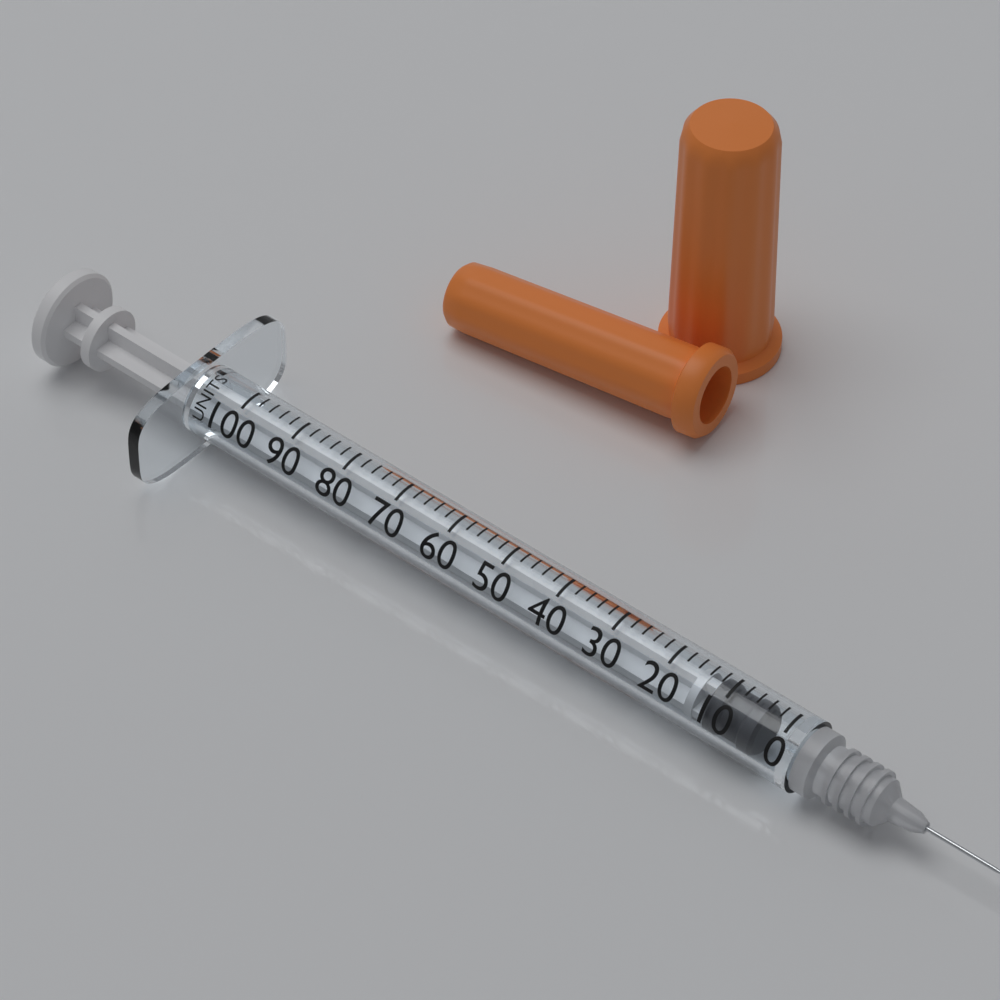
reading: 4 units
